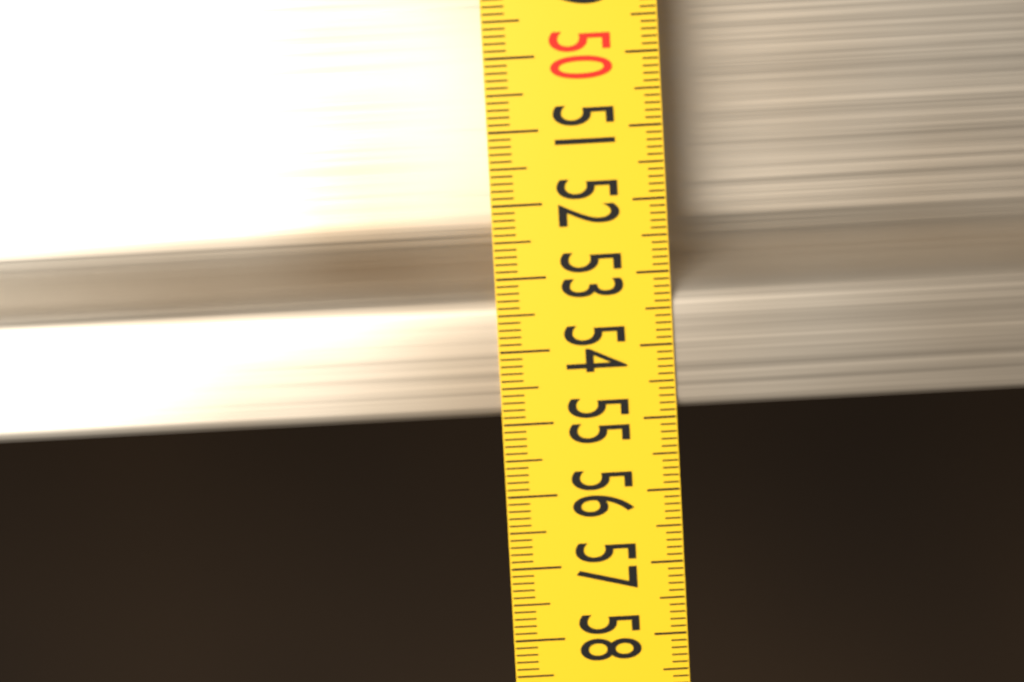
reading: 54.9 (no unit)
